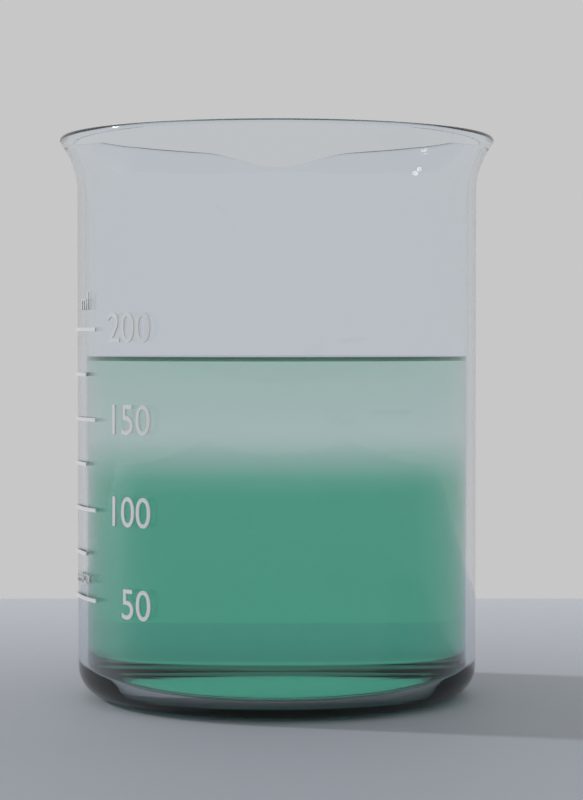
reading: 185 ml
